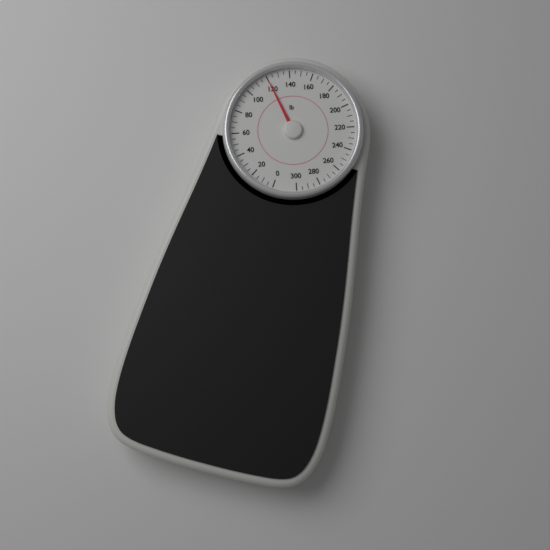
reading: 120 lb
